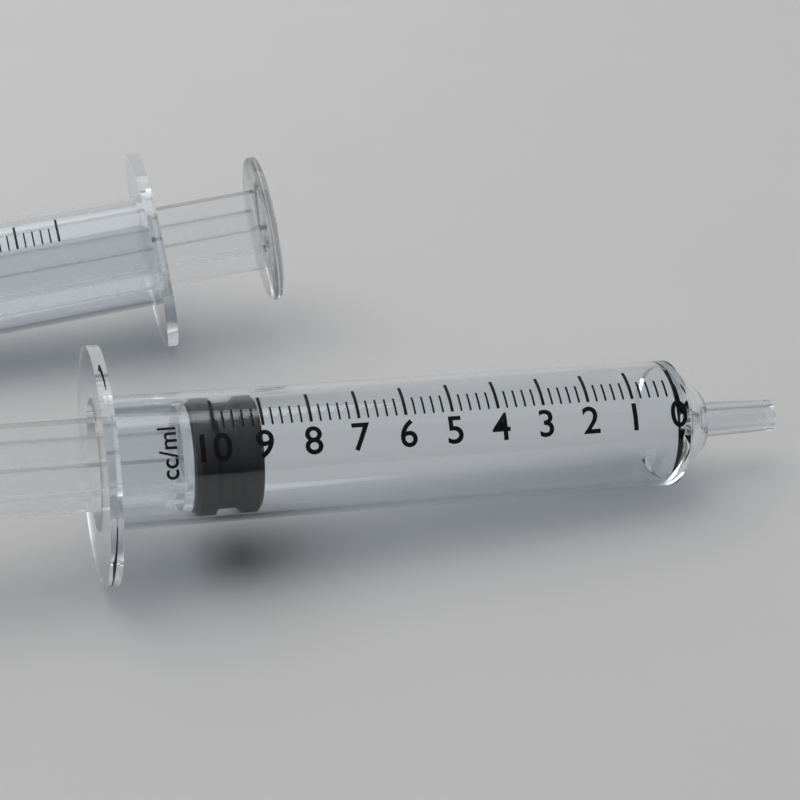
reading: 9.0 ml
